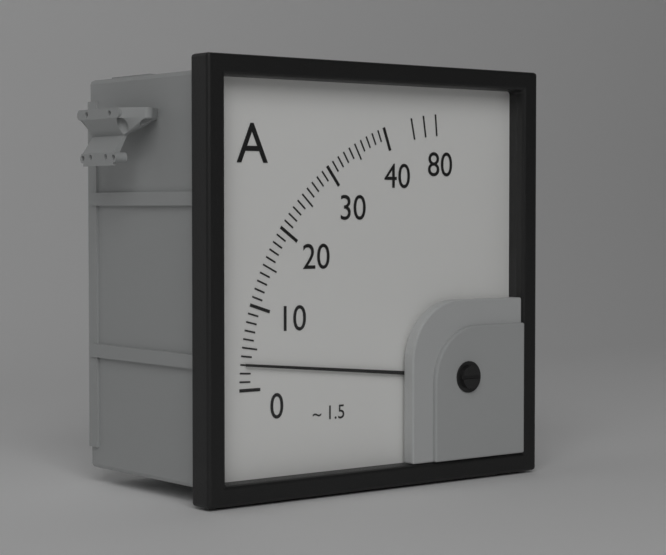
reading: 3 A
